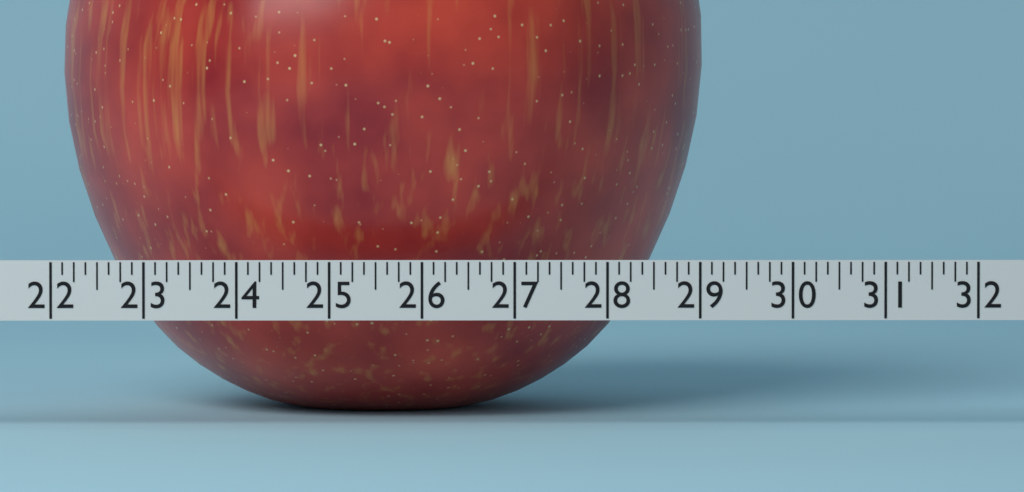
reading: 29.125 (no unit)
